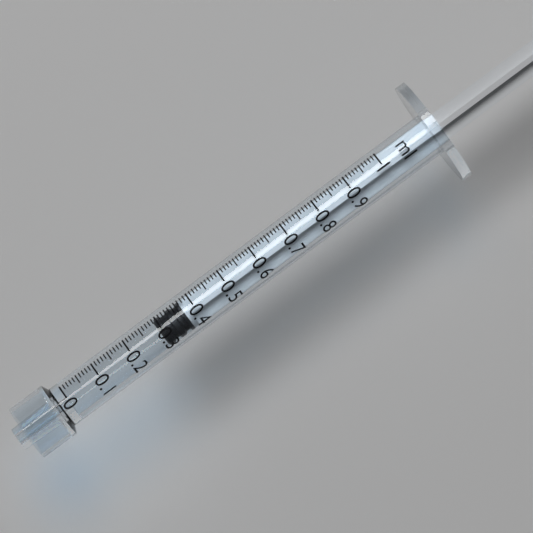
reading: 0.29 ml
